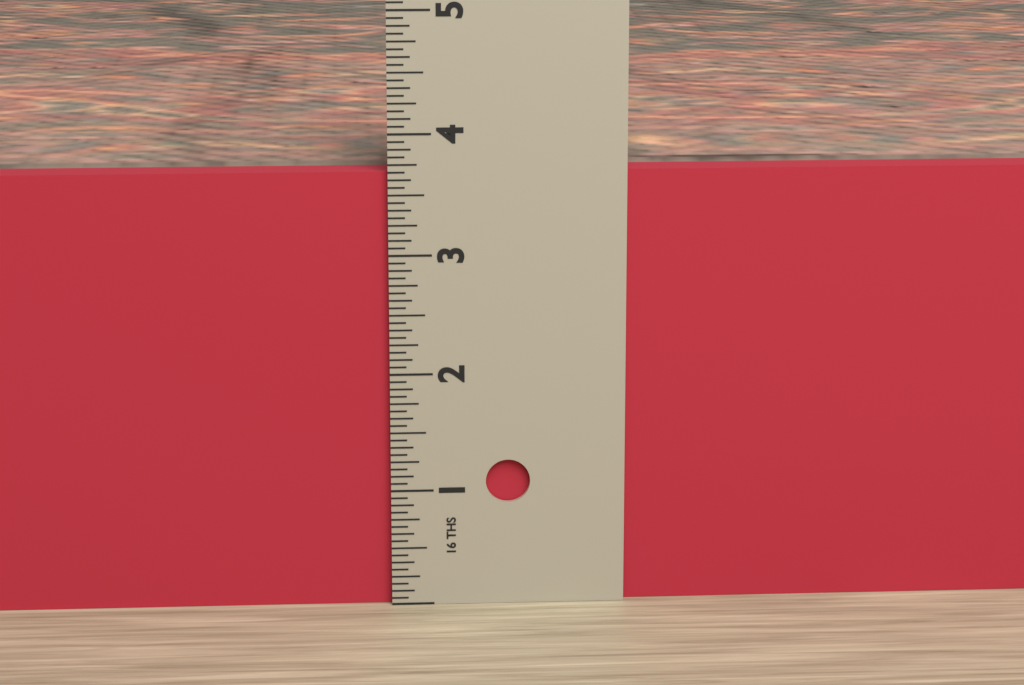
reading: 3.6875 in
